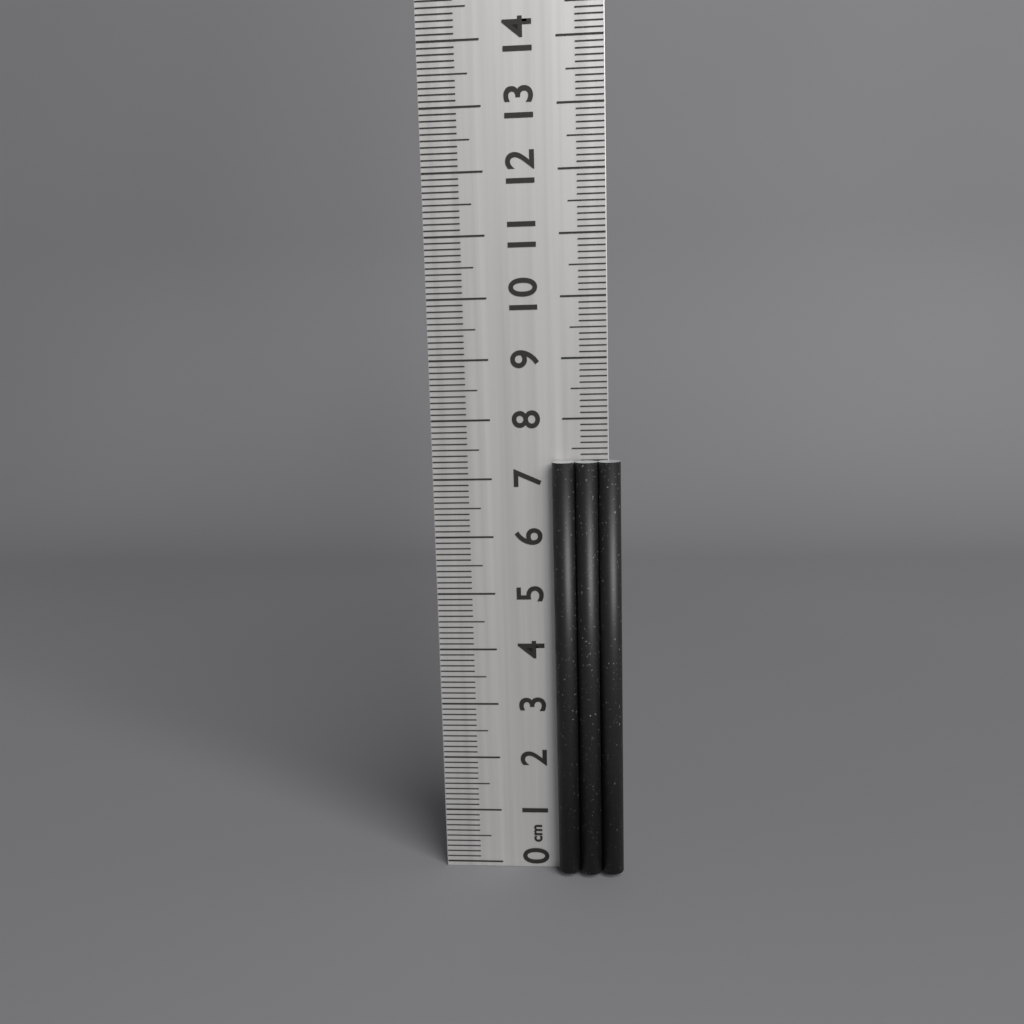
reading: 7.3 cm
